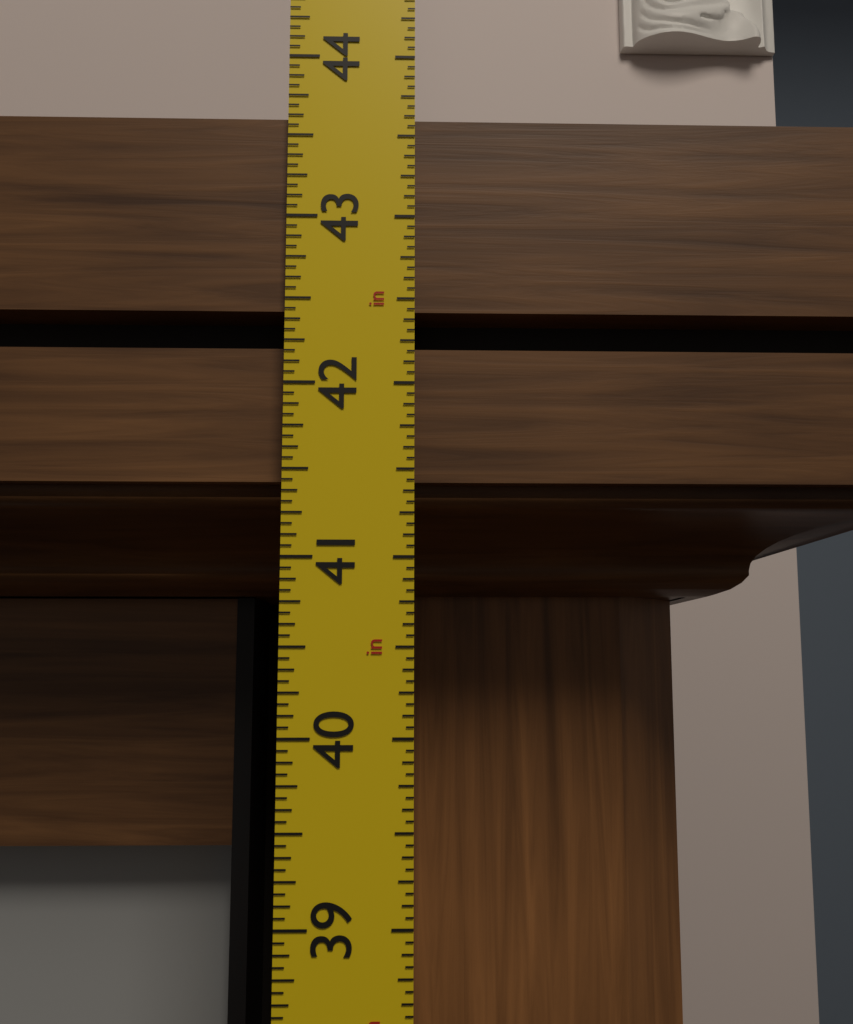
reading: 43.6250 in
